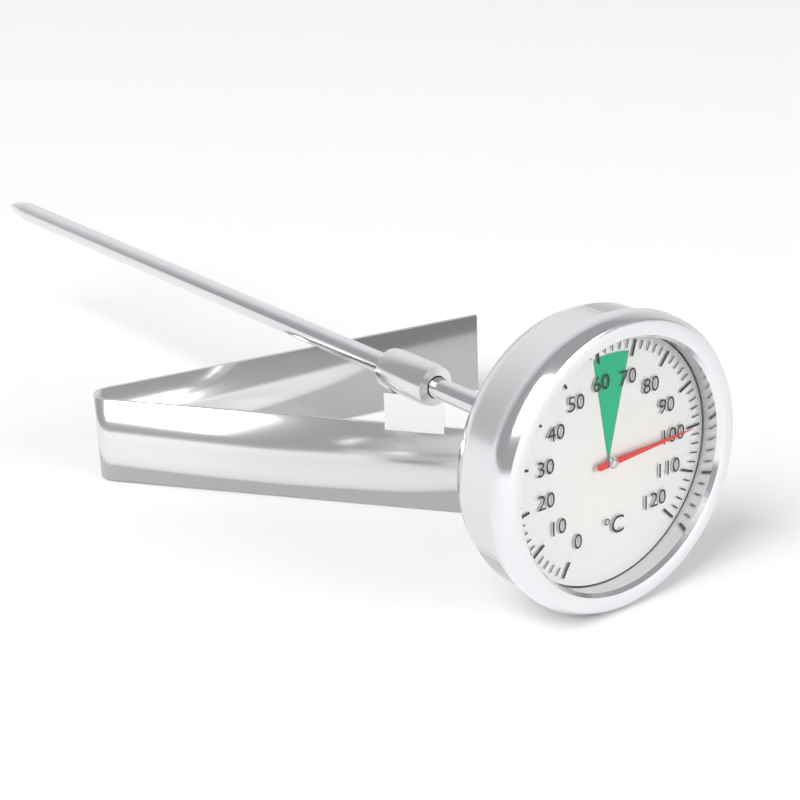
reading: 100 °C
